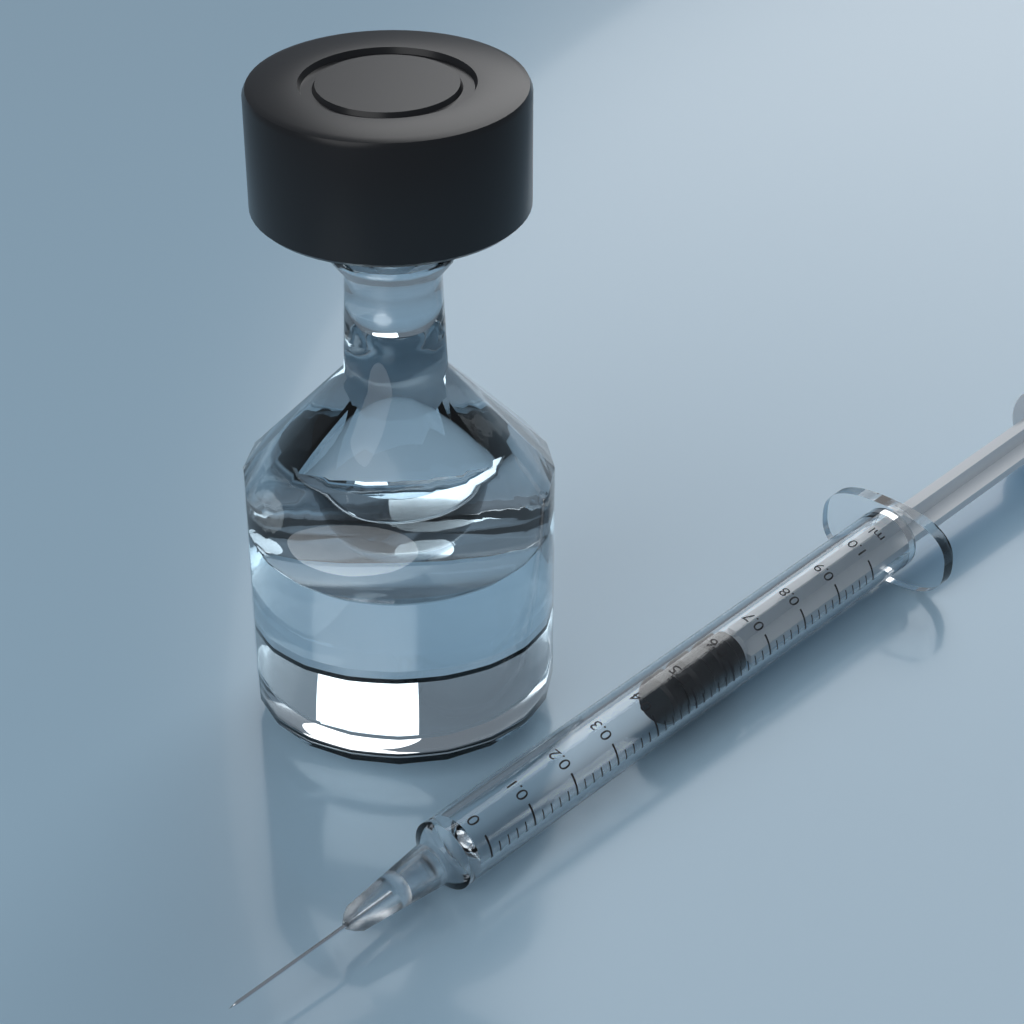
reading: 0.46 ml
